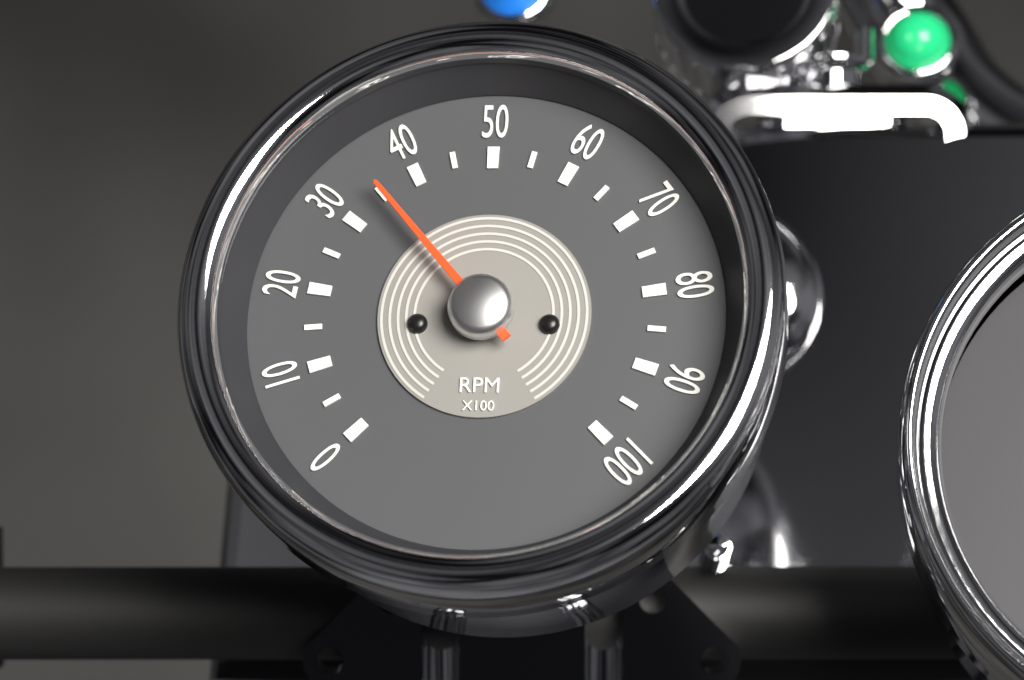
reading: 3500 RPM
